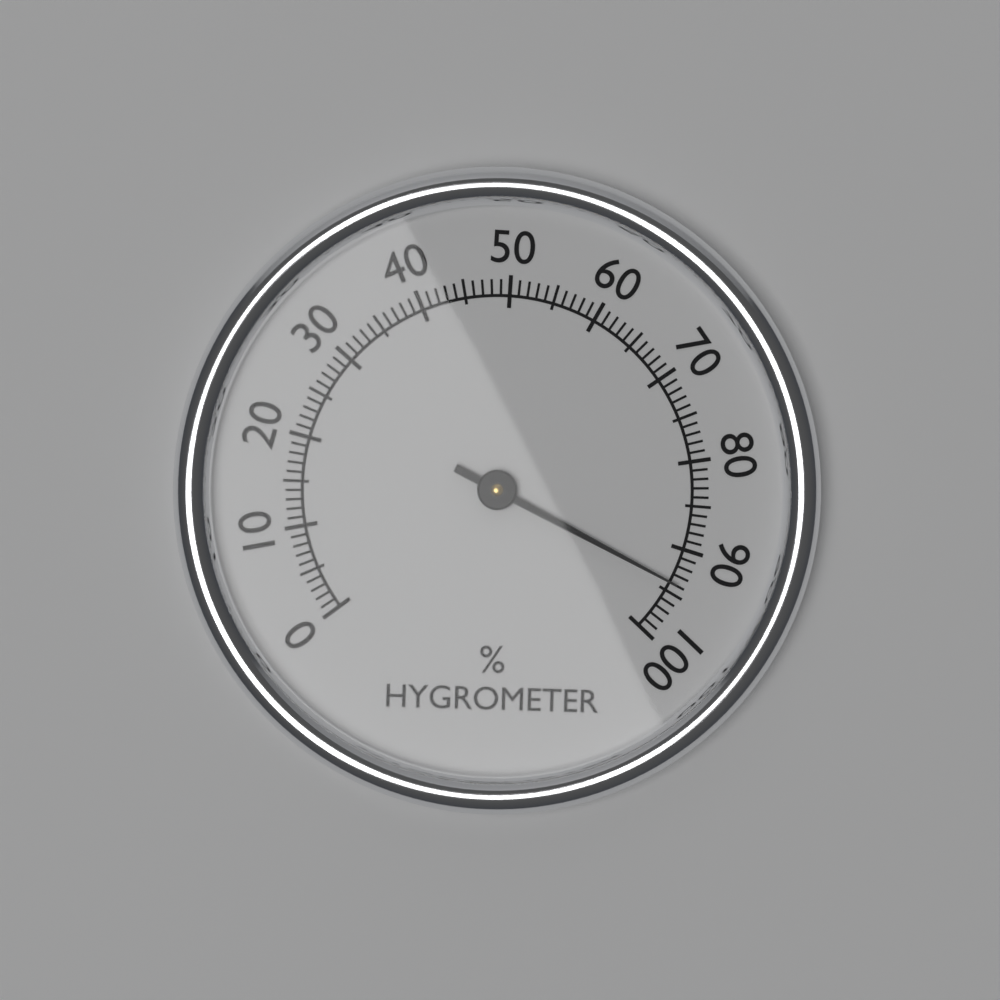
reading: 94 %
